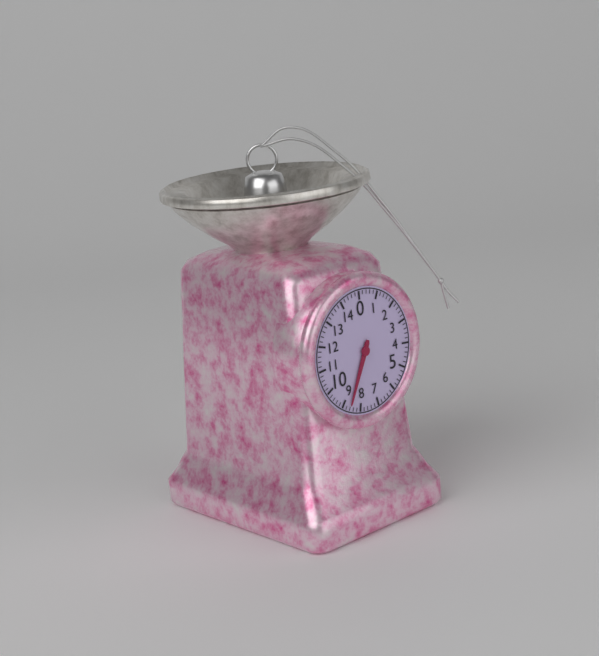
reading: 8.6 (no unit)
